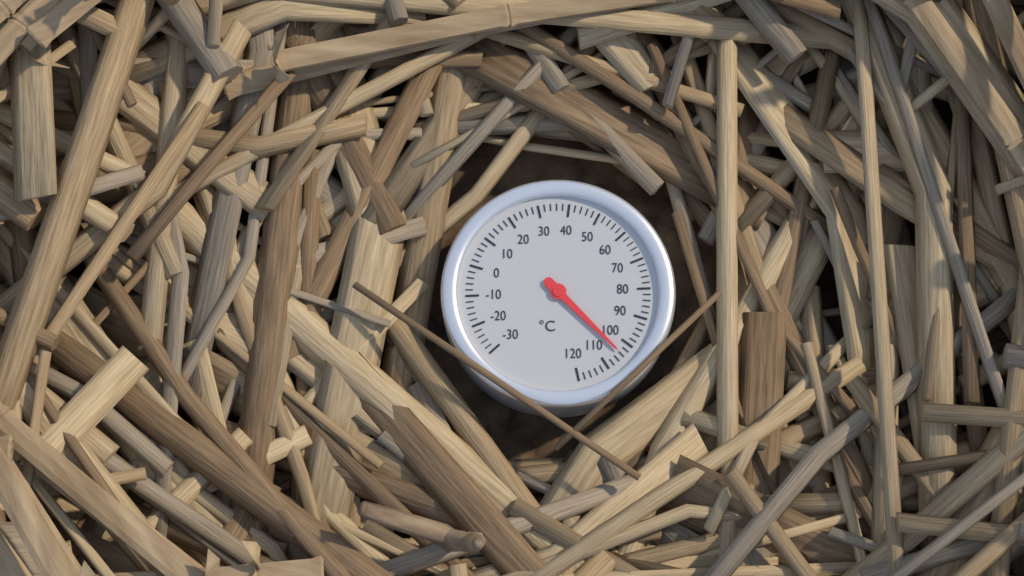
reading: 104 °C
